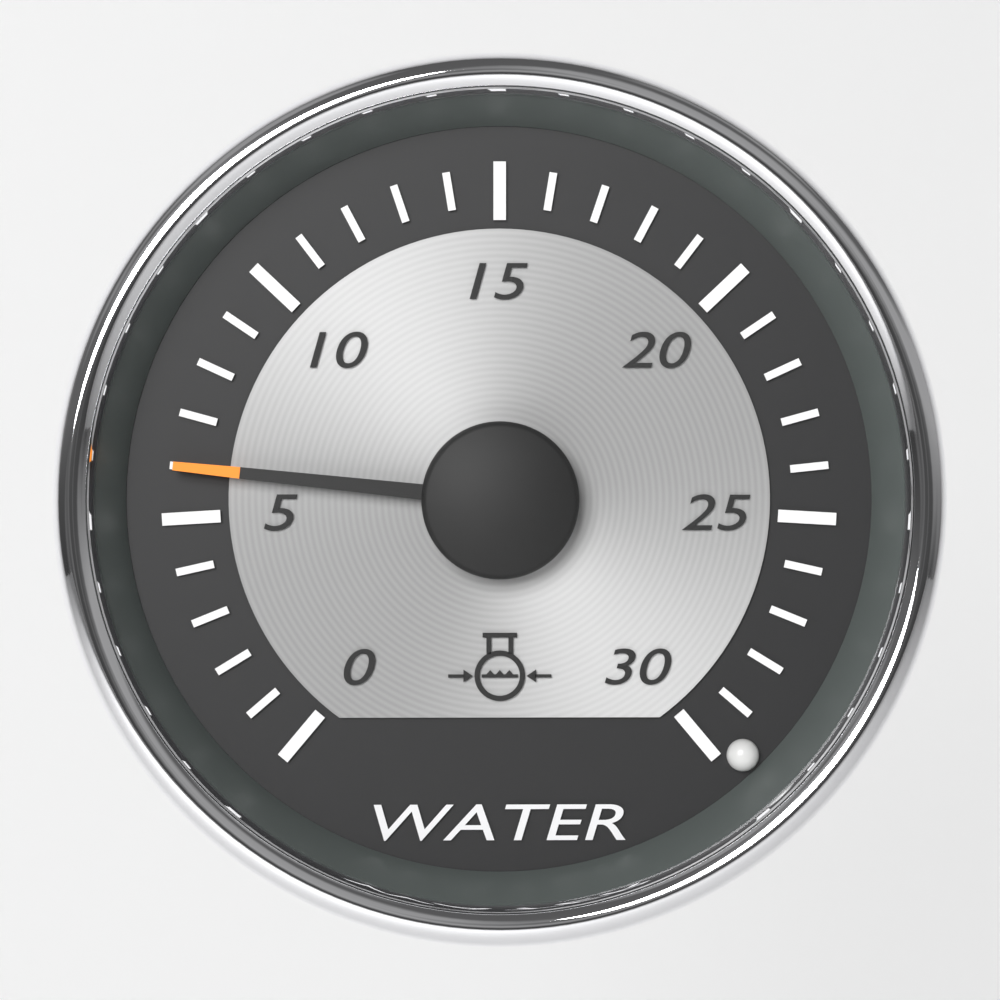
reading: 6 (no unit)
